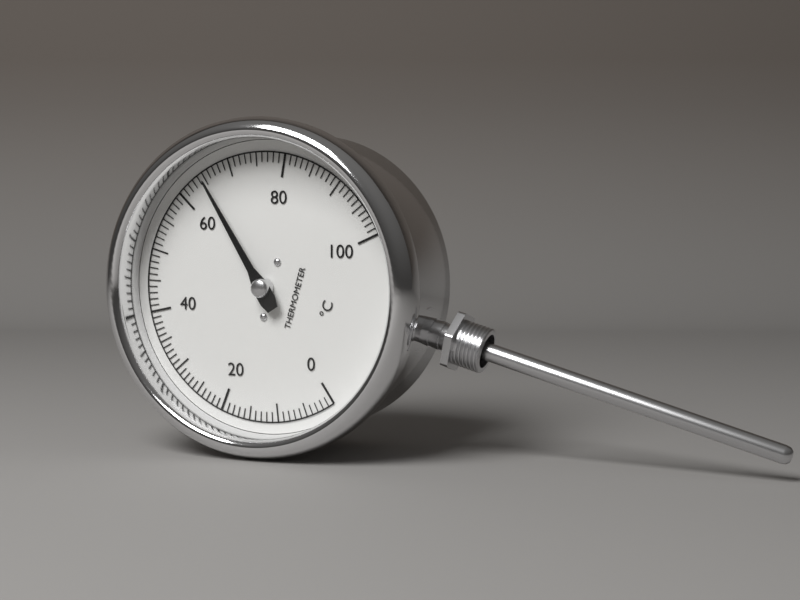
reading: 65 °C
